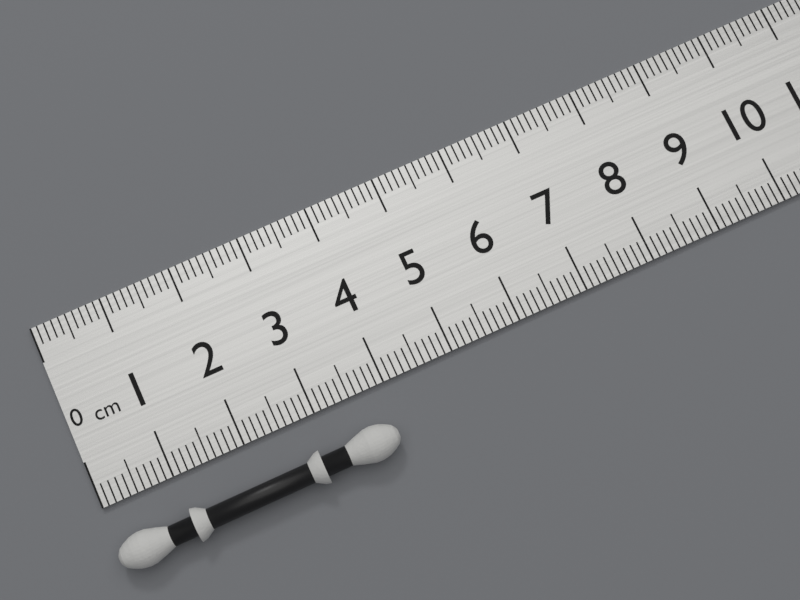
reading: 3.9 cm
